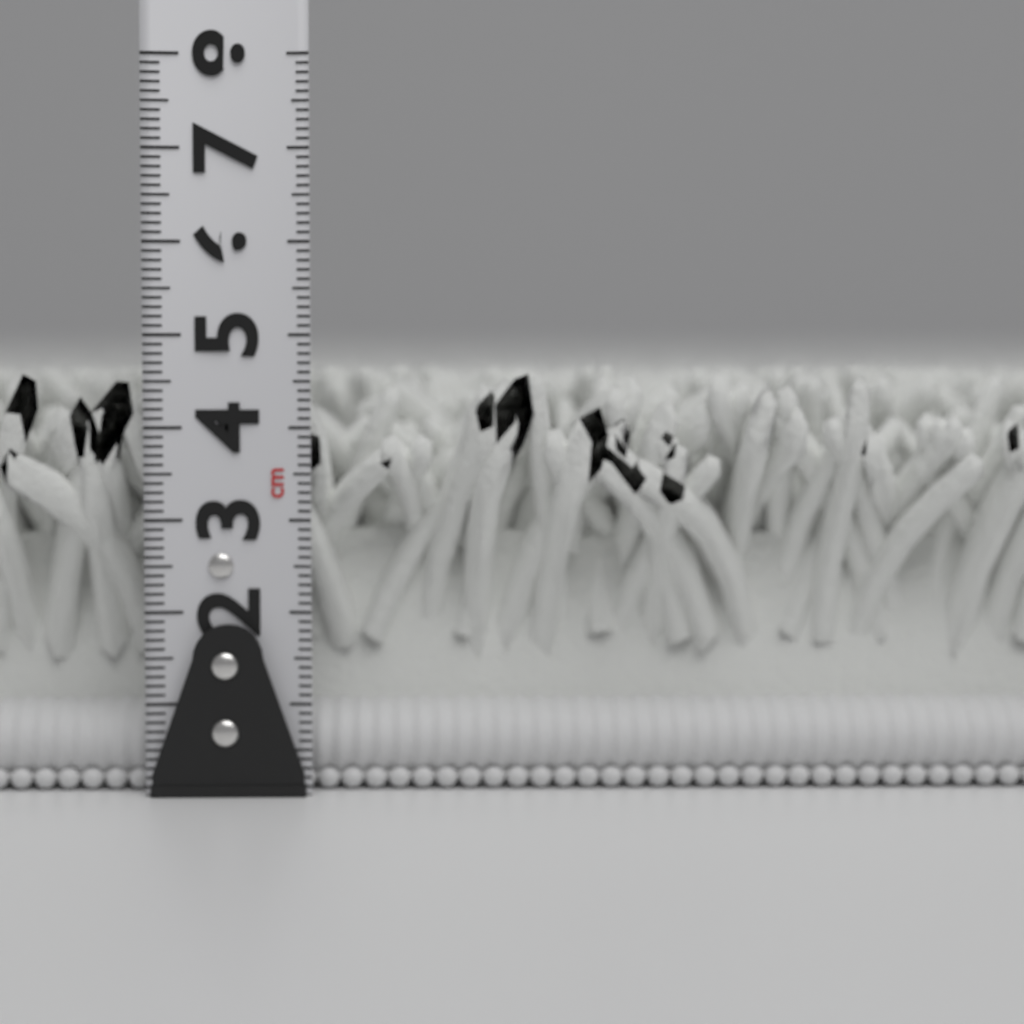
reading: 4.7 cm
